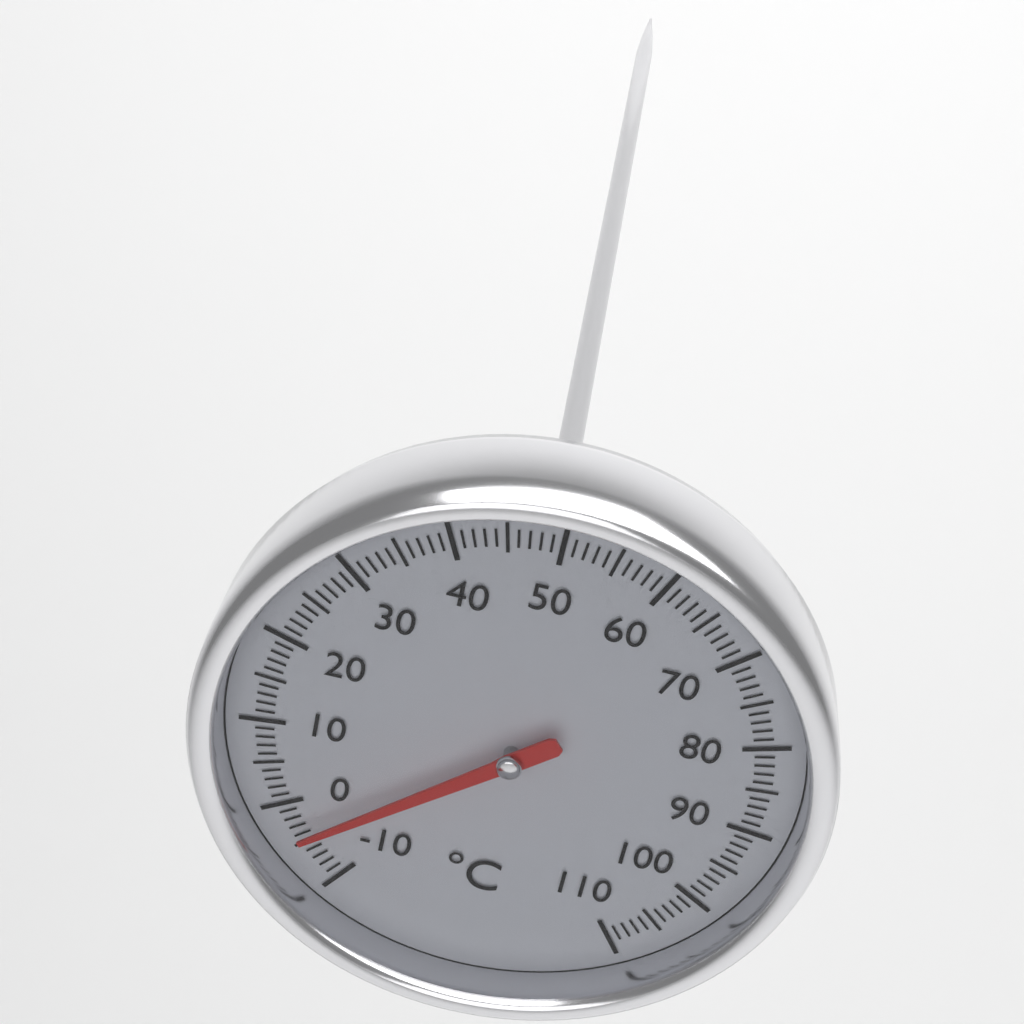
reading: -4 °C
